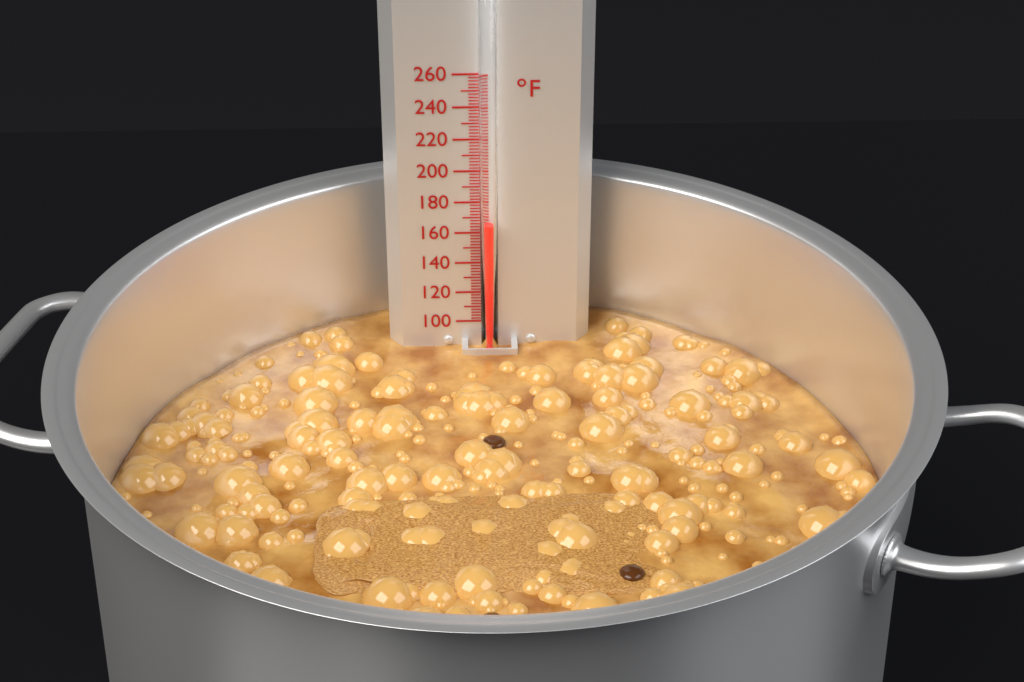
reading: 168 °F
